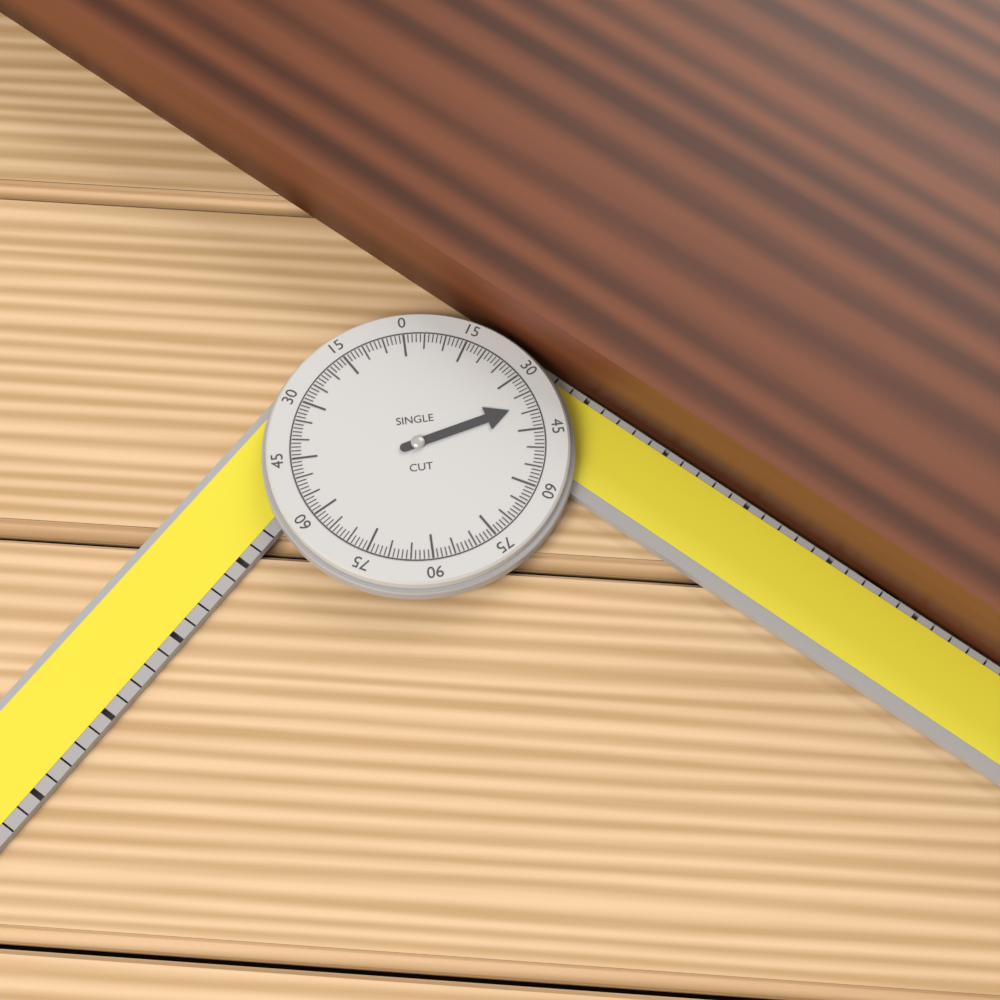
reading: 38 °
